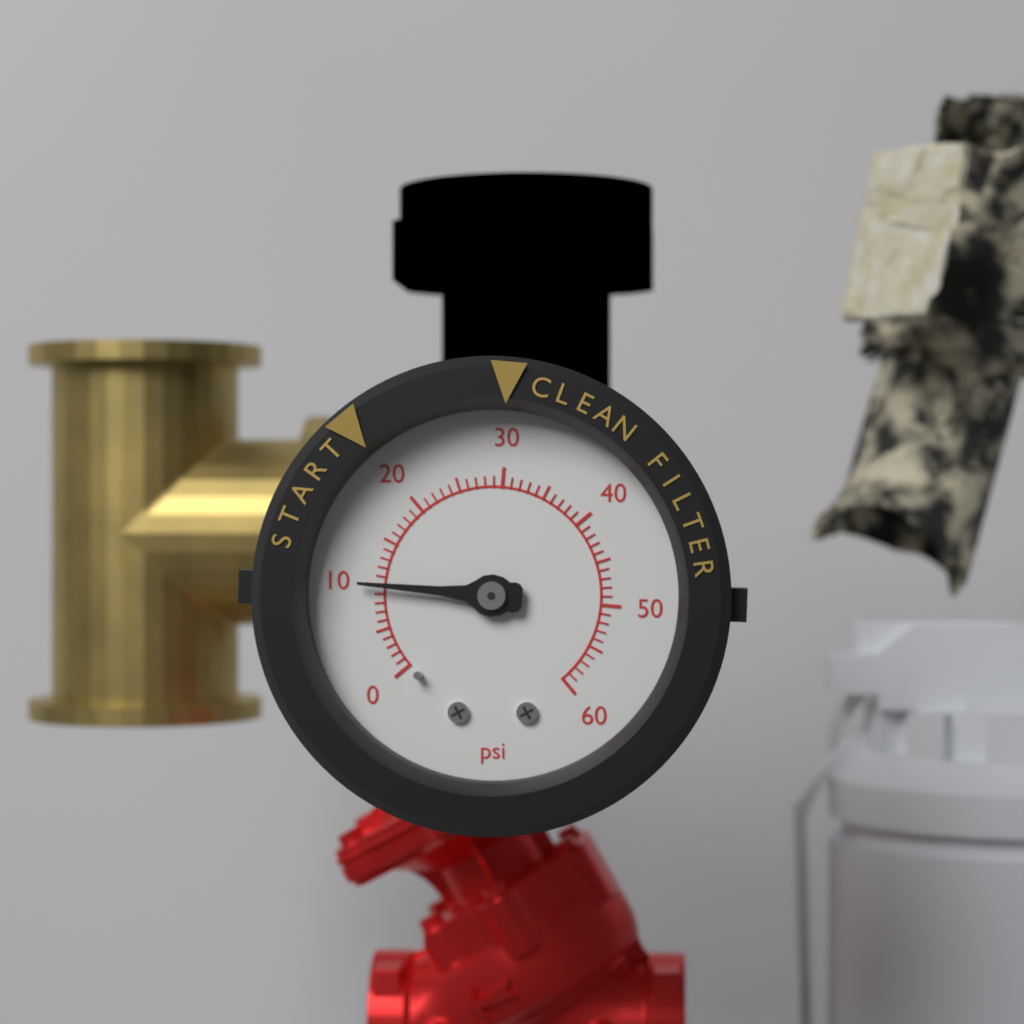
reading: 10 psi
